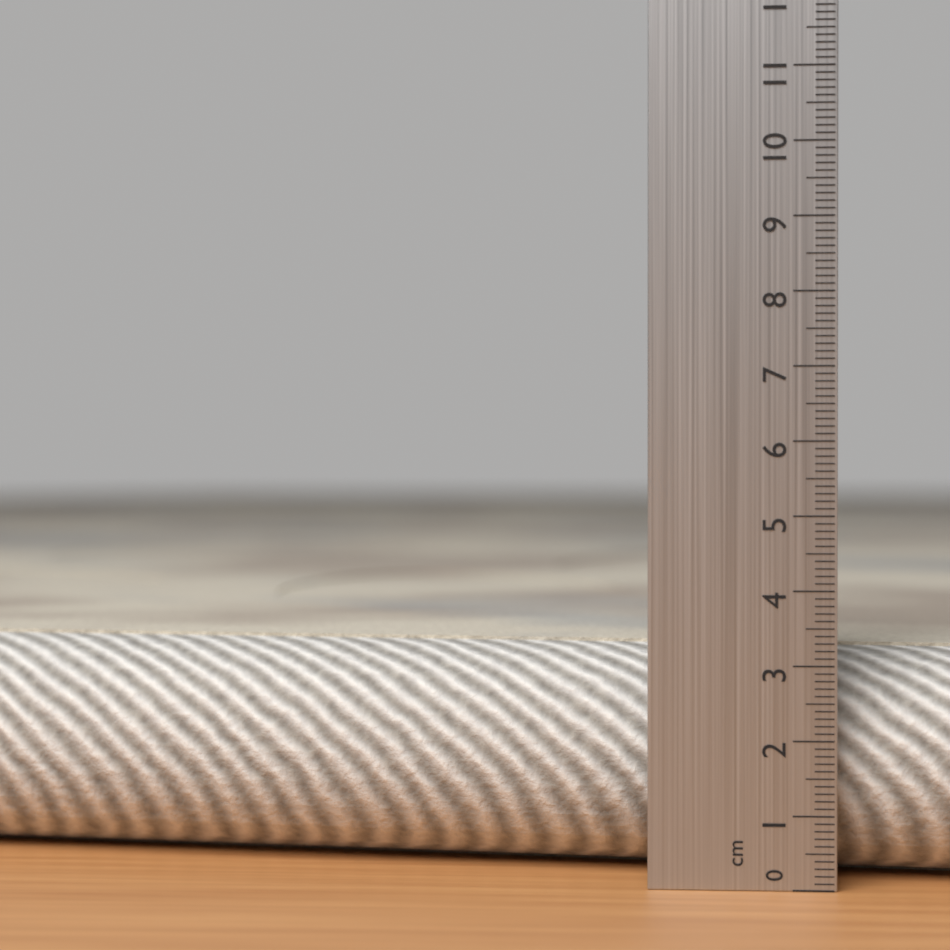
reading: 3.2 cm
